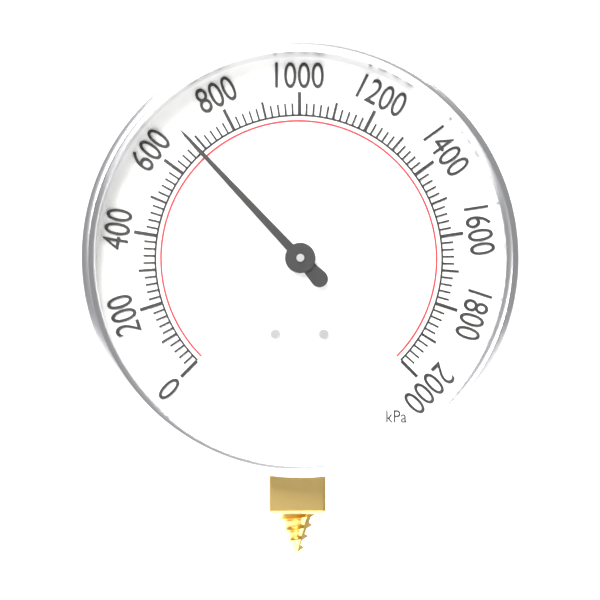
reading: 680 kPa
